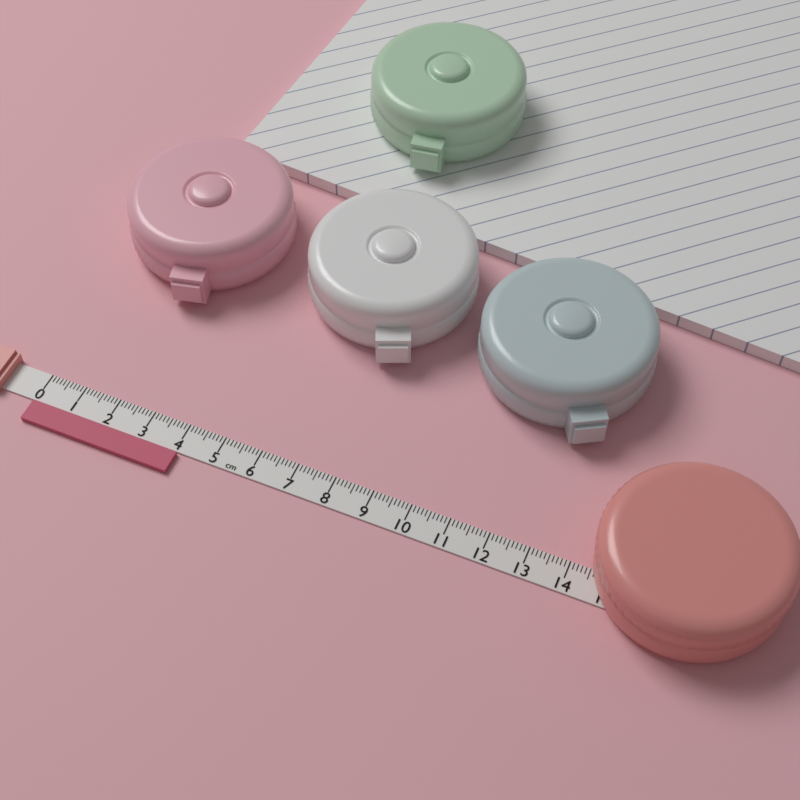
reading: 4.1 cm
